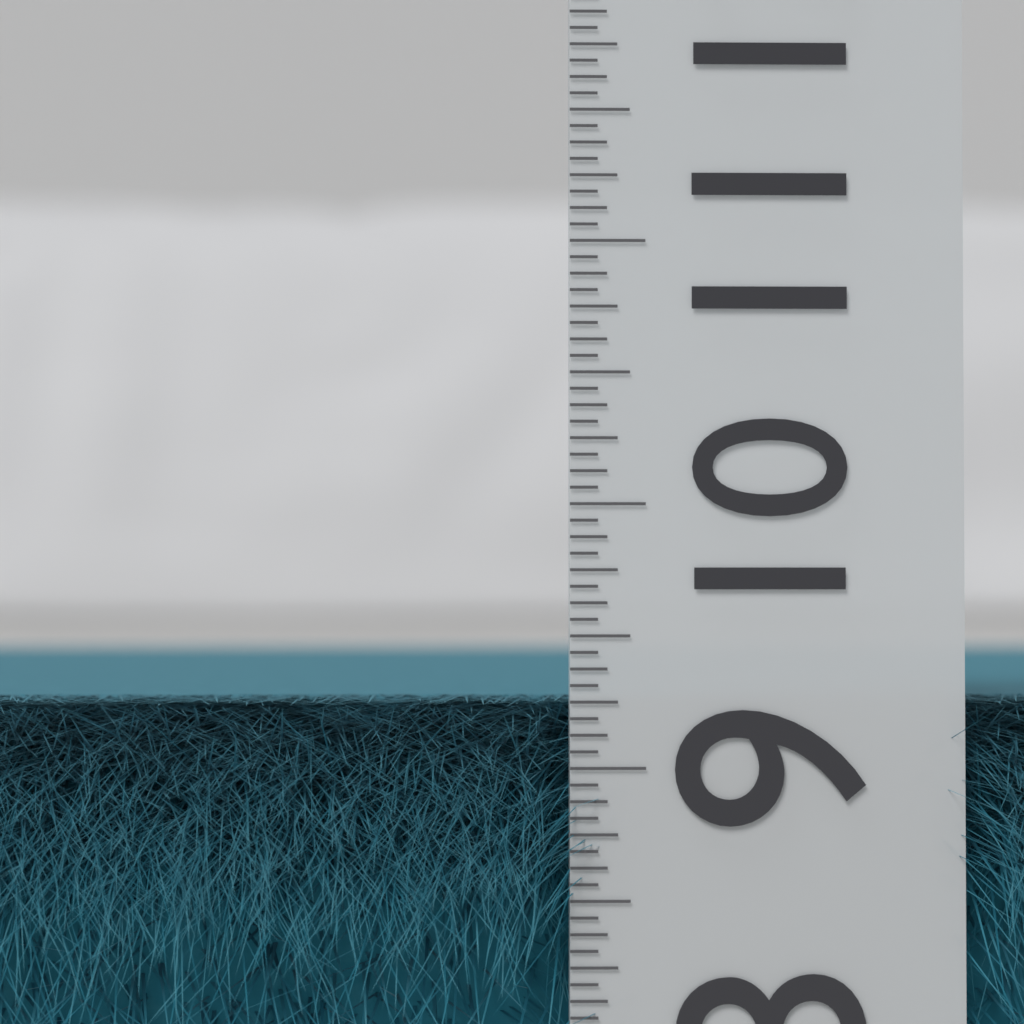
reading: 9.2500 (no unit)
